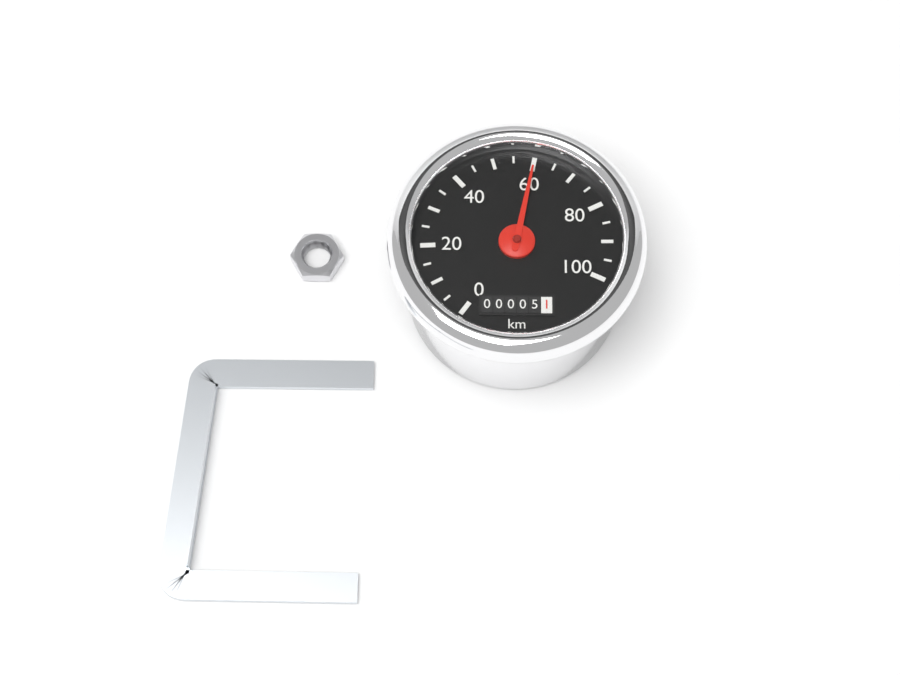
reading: 60 km/h
